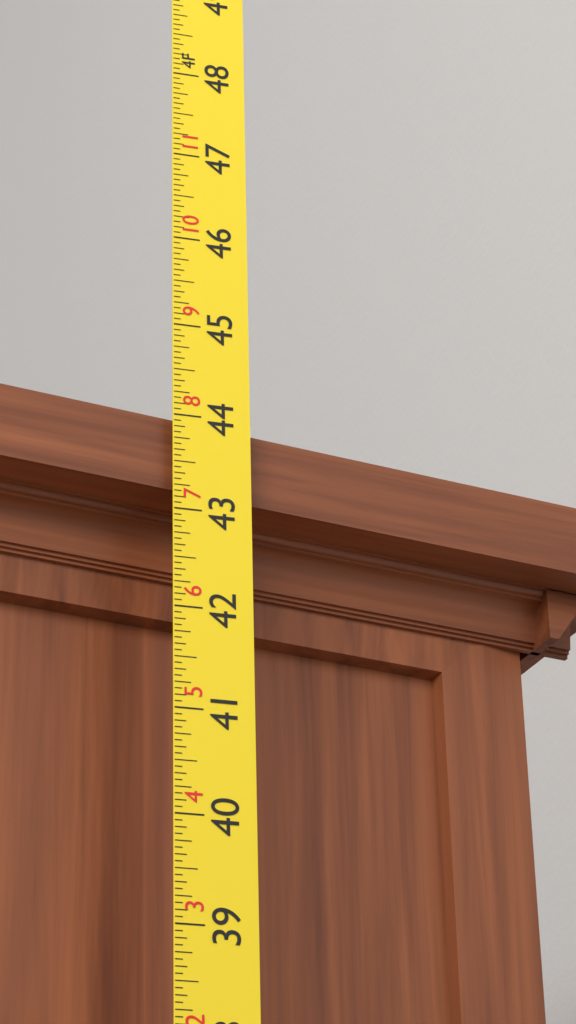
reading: 44.0000 in
